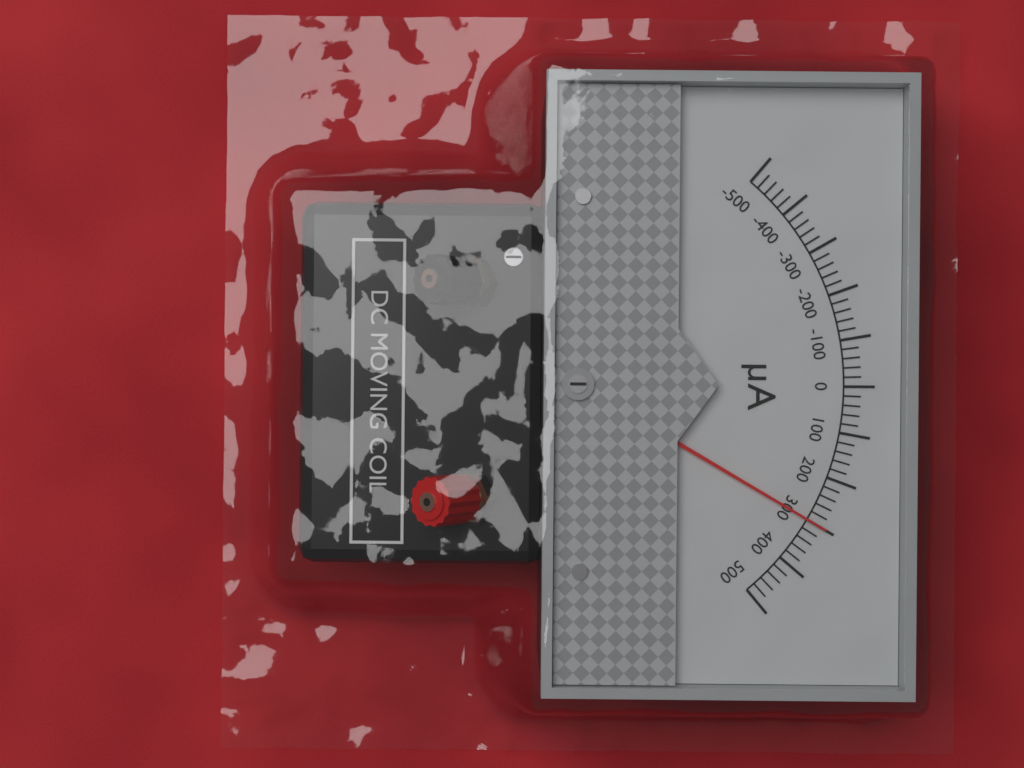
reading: 300 µA
